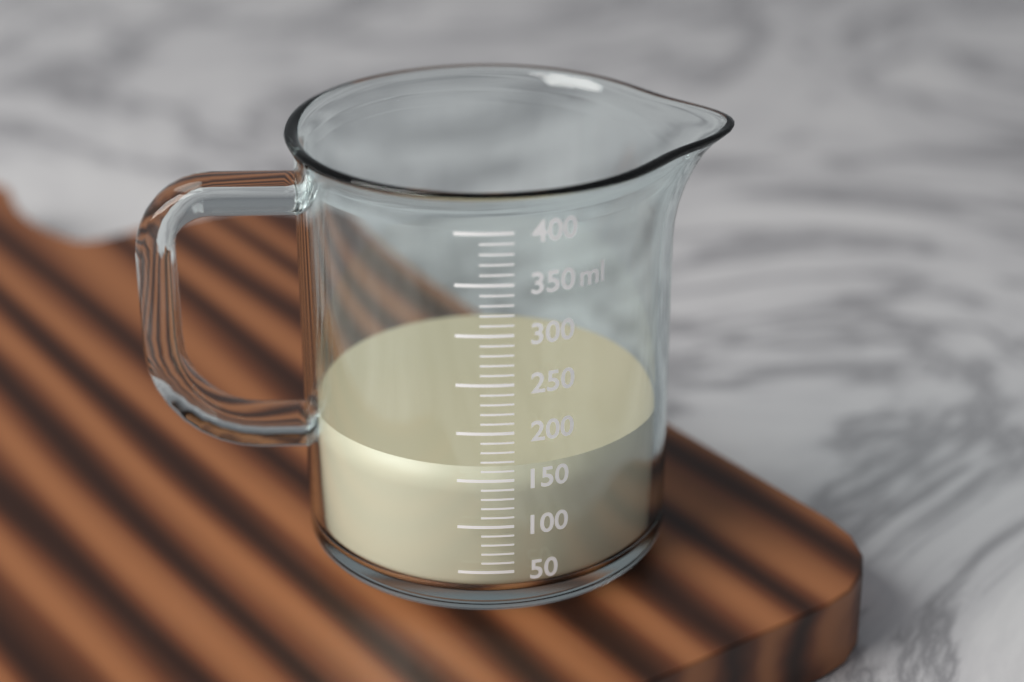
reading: 160 ml
